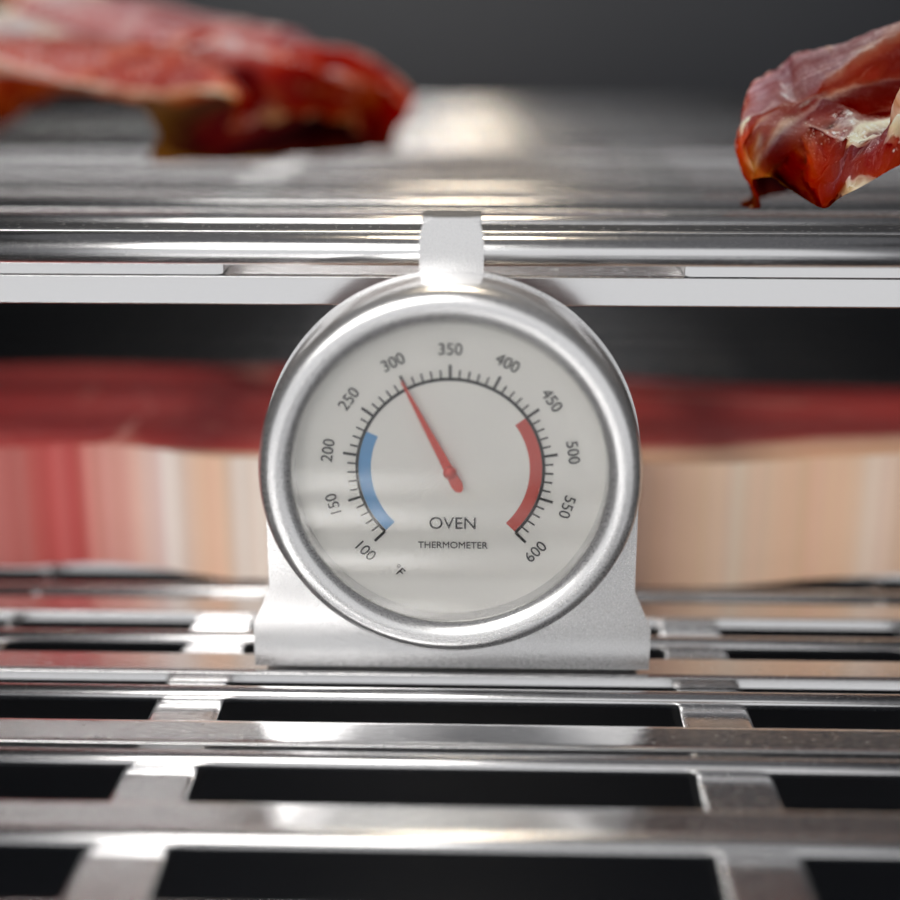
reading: 300 °F
